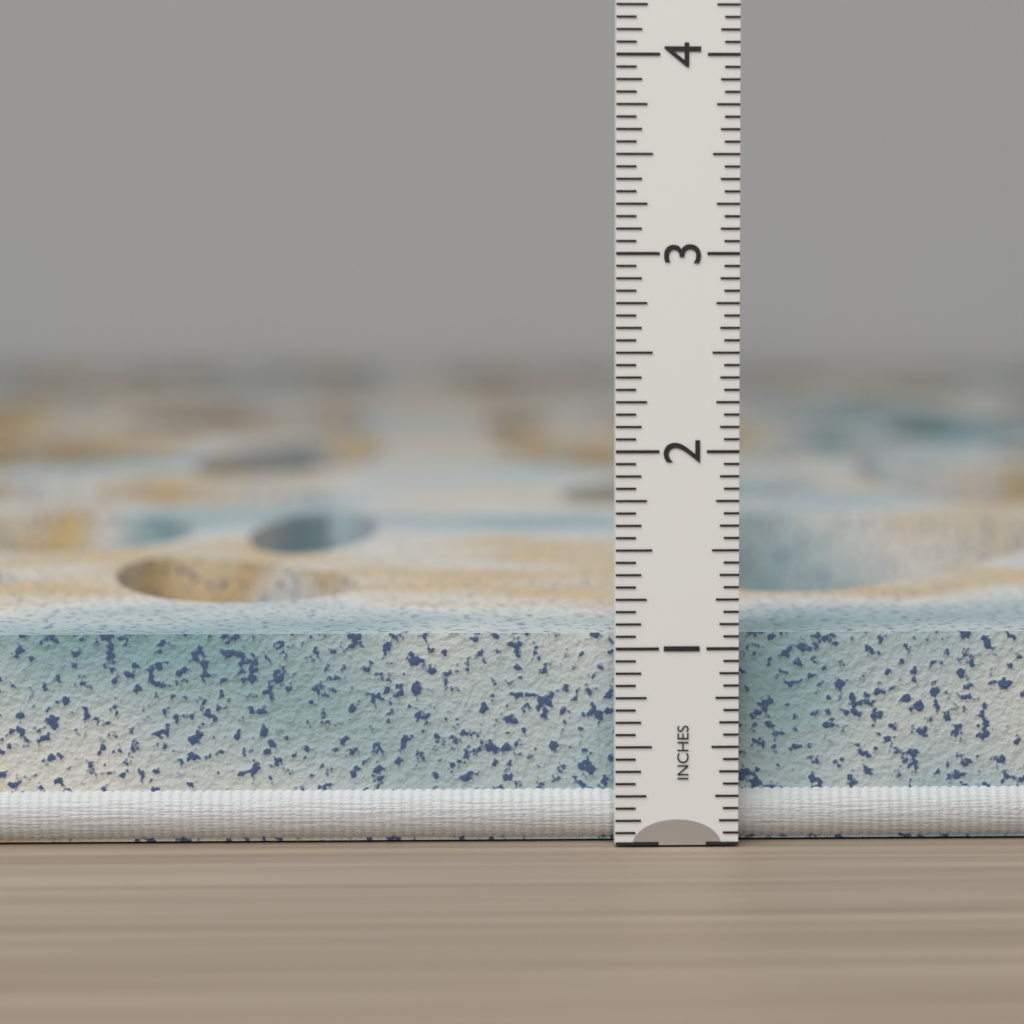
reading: 1.0625 in
